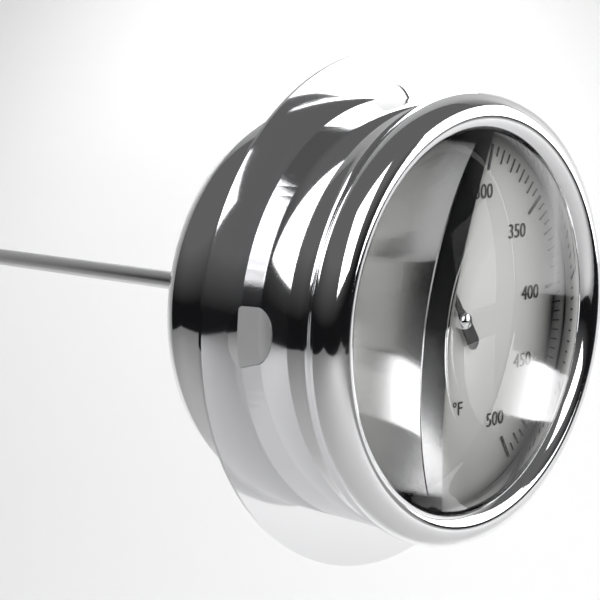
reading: 225 °F
